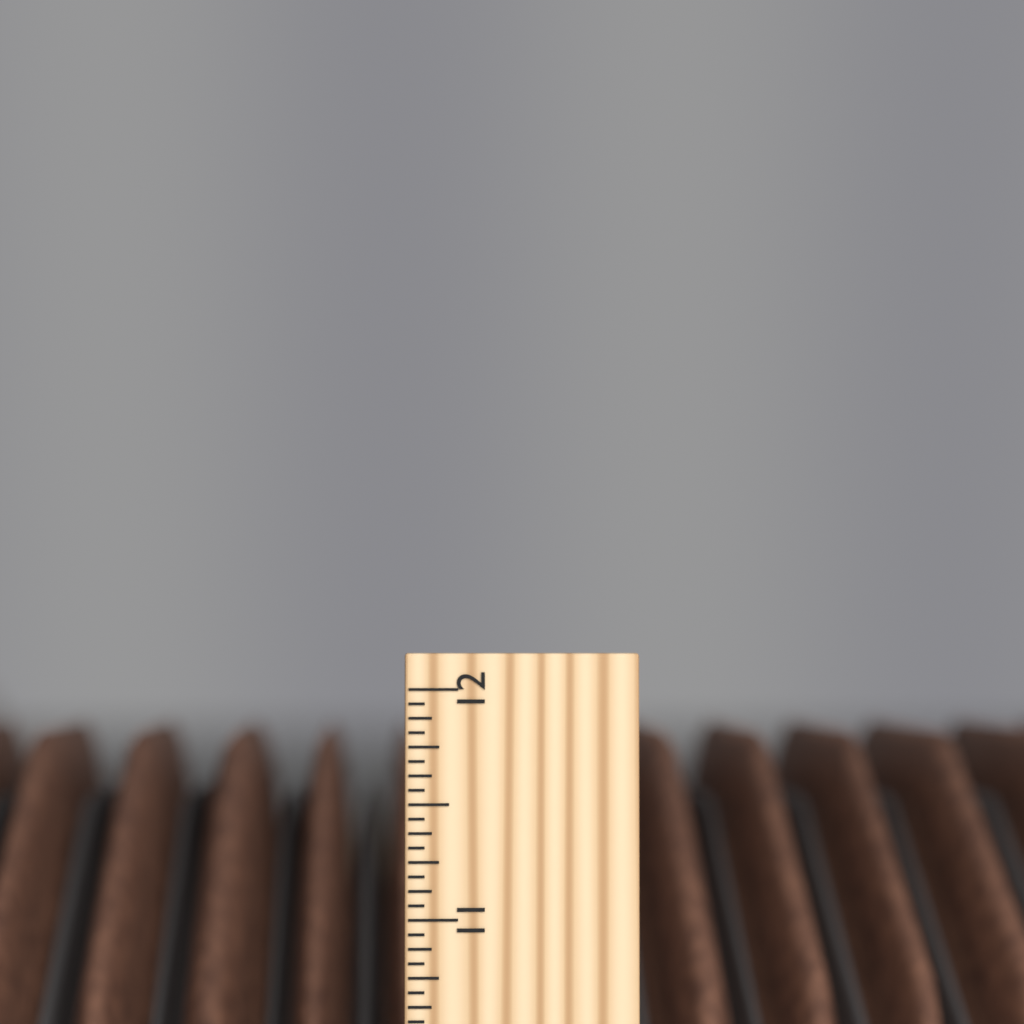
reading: 11.8125 inch
